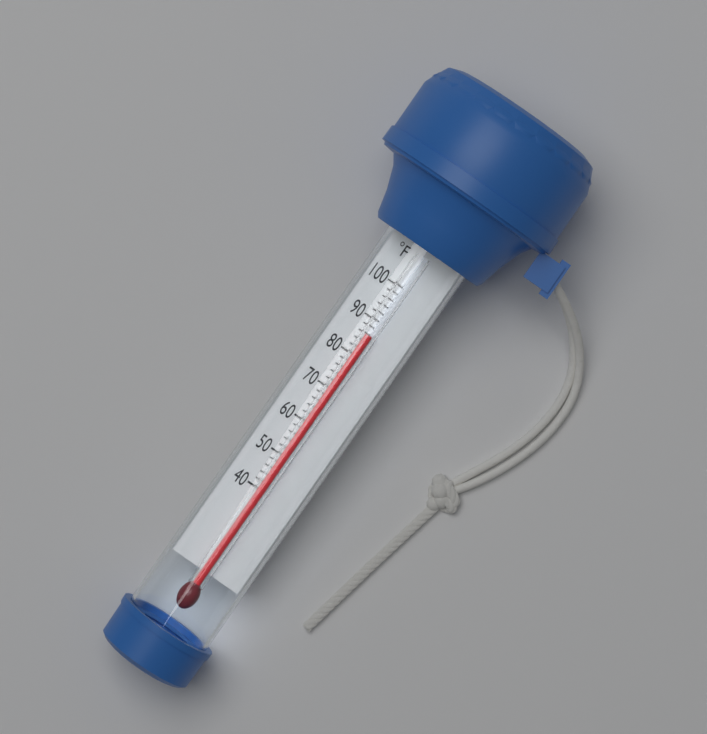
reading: 86 °F
